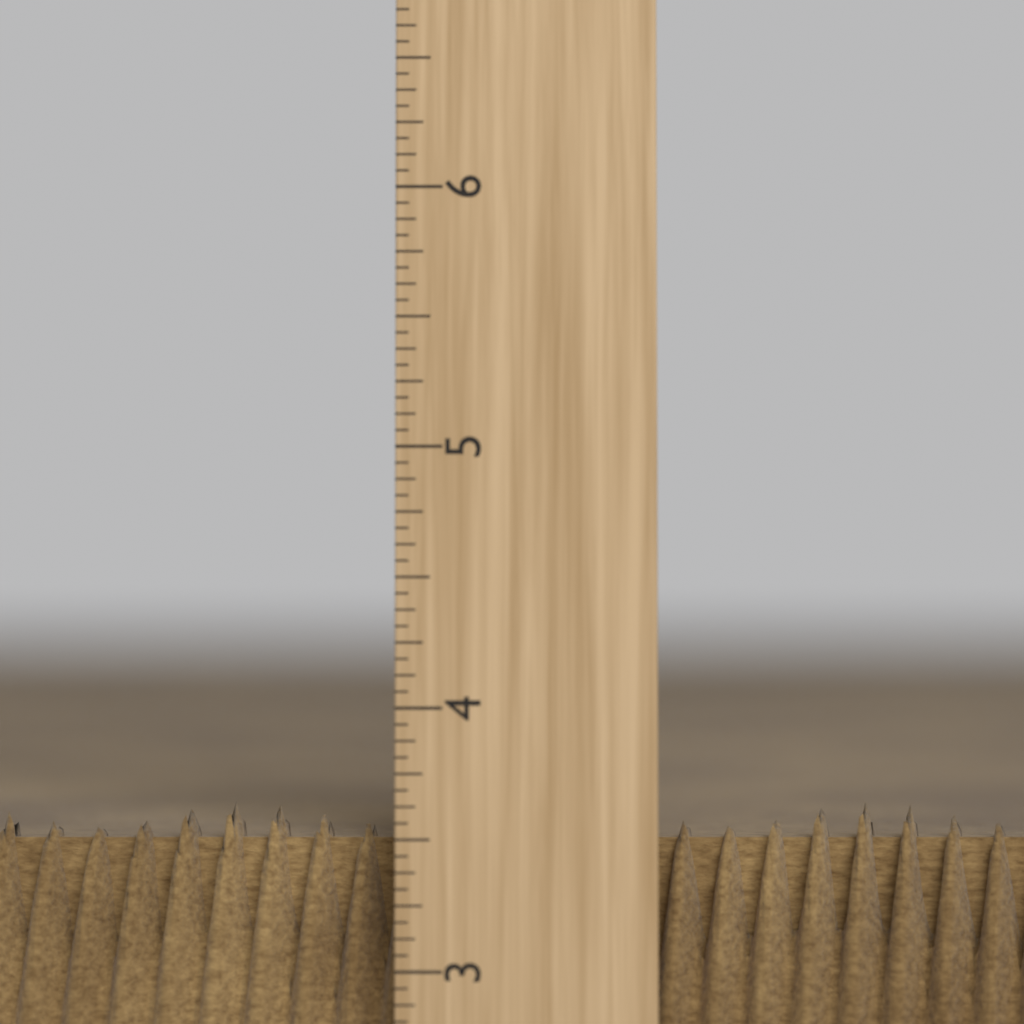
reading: 3.6250 inch
